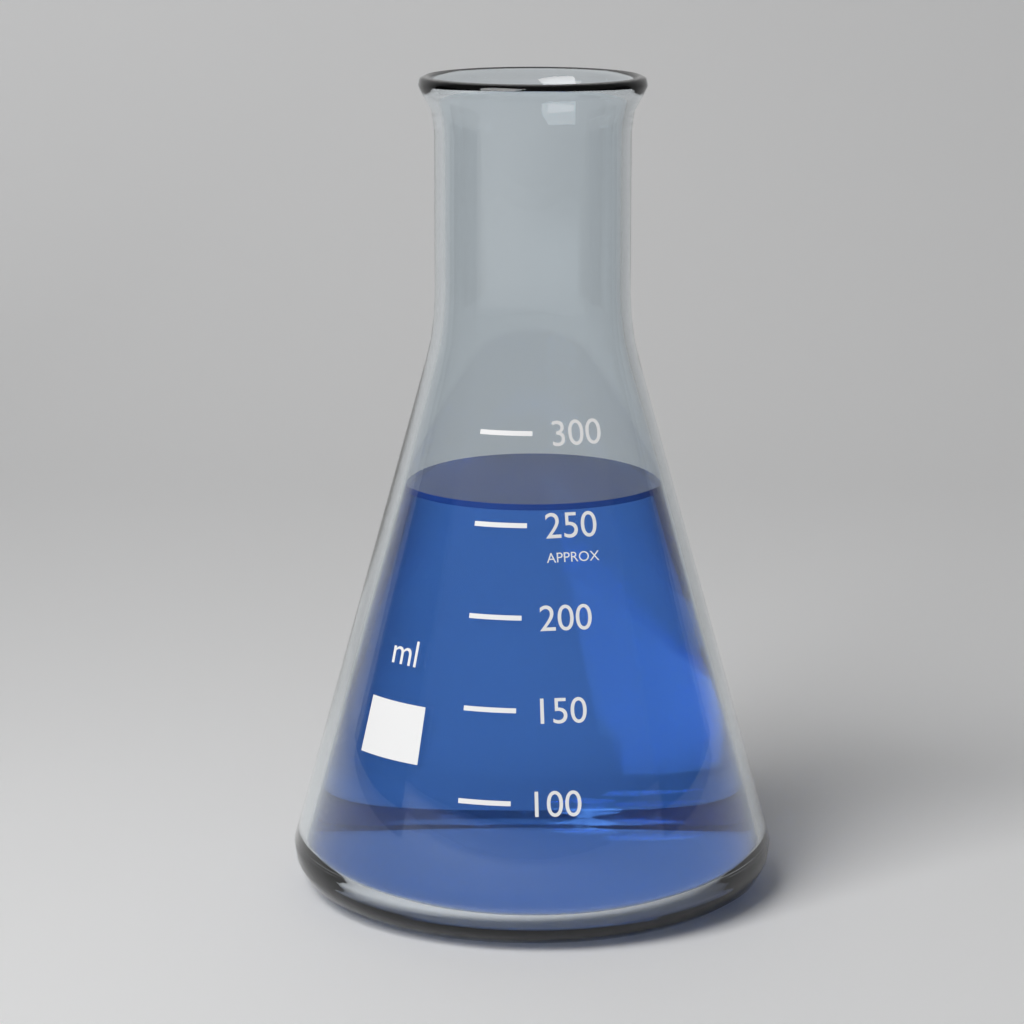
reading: 260 ml
